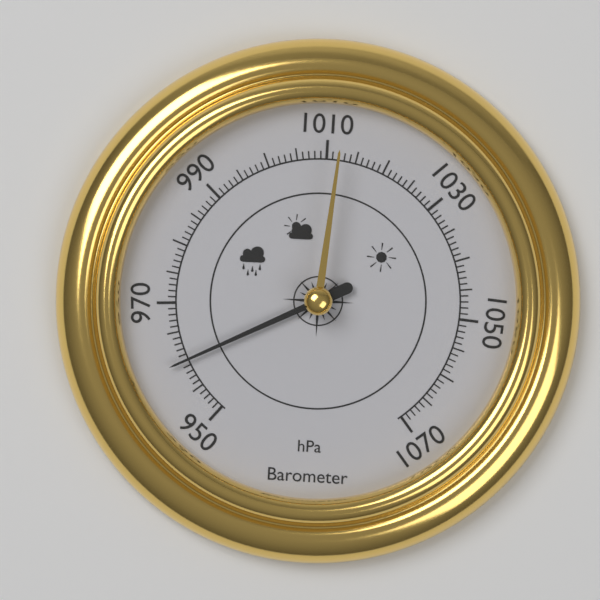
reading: 960 hPa
